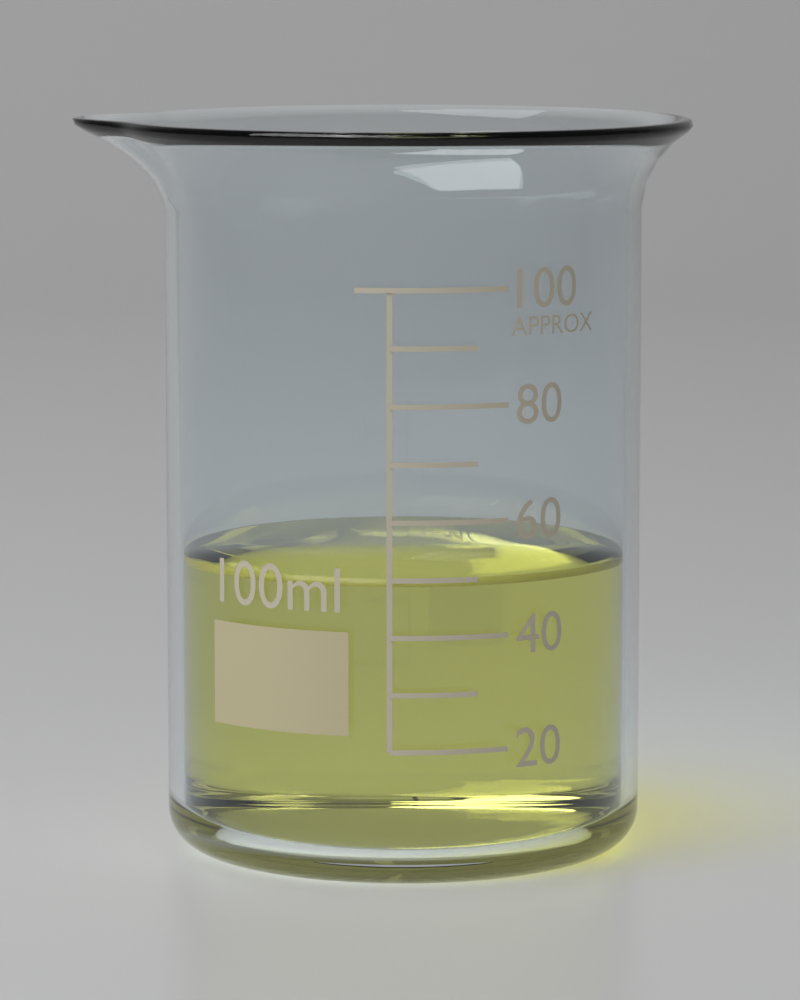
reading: 50 ml
